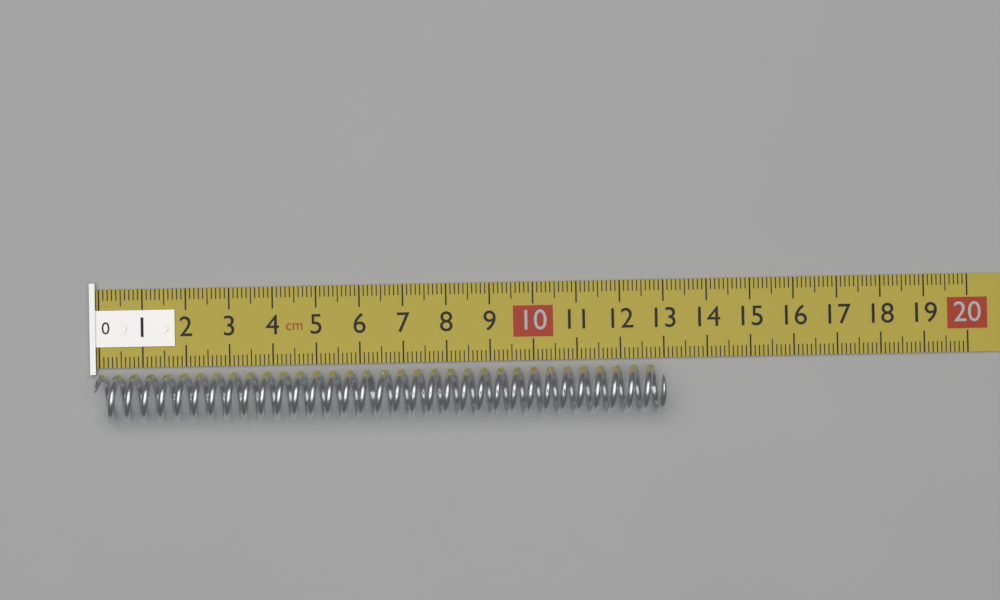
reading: 13.0 cm
